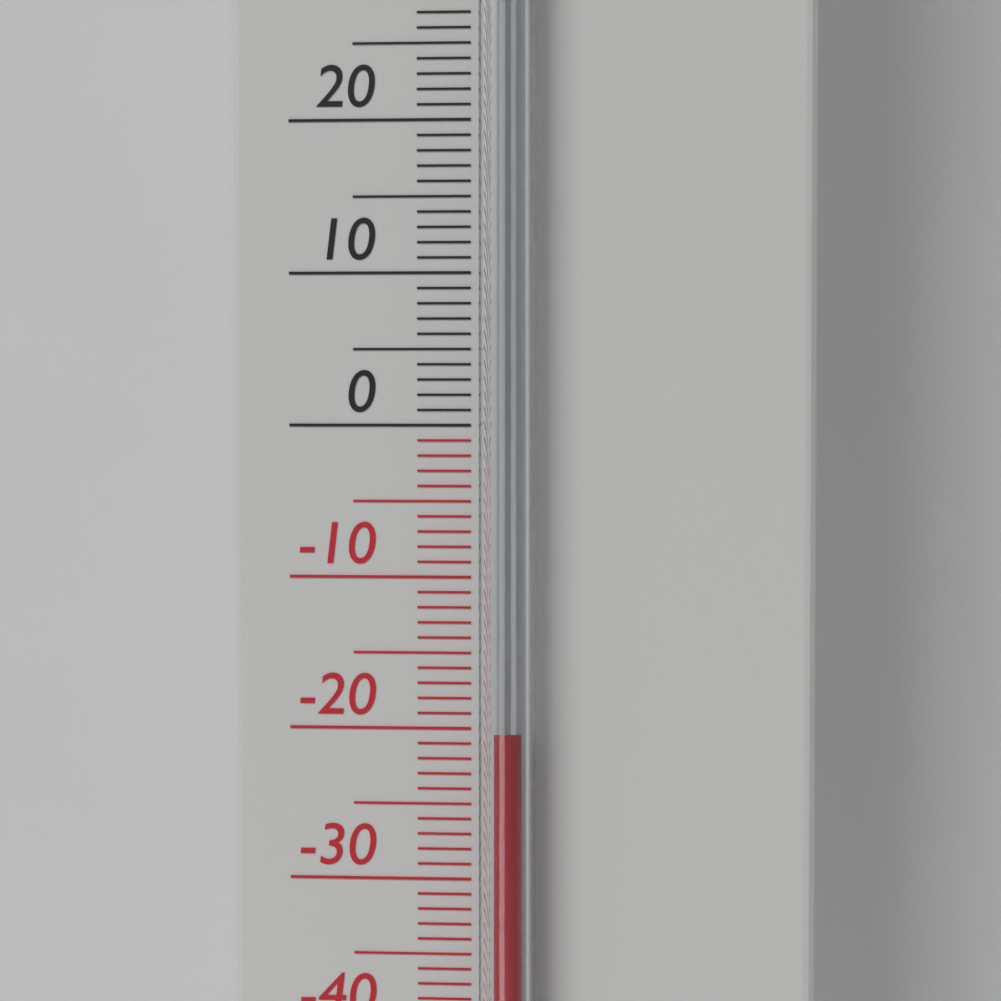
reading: -20 °C
